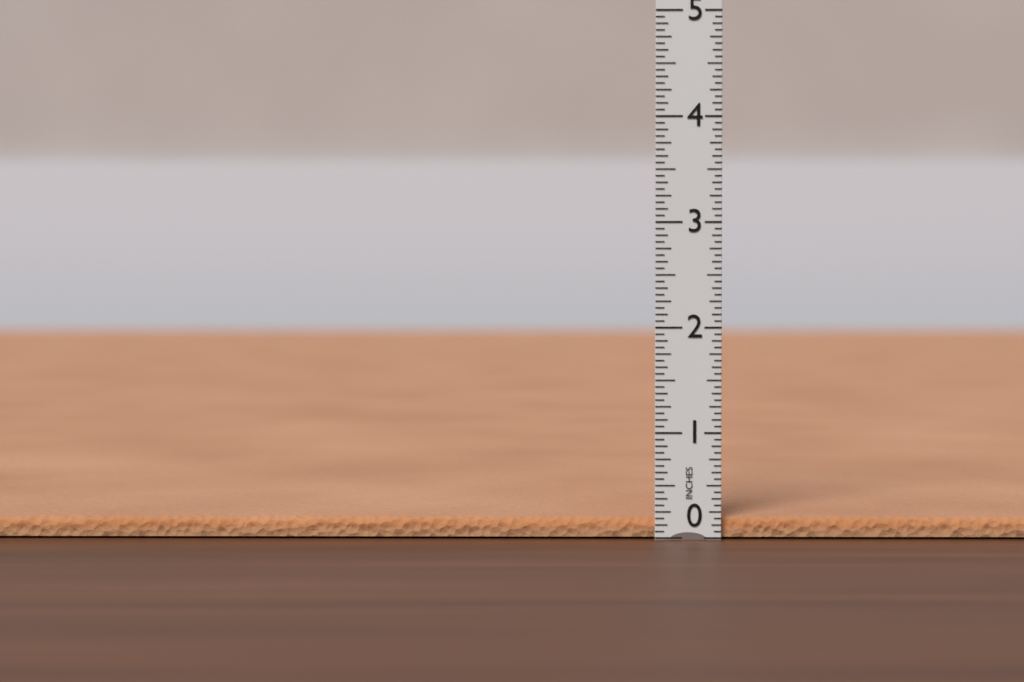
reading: 0.1875 in
